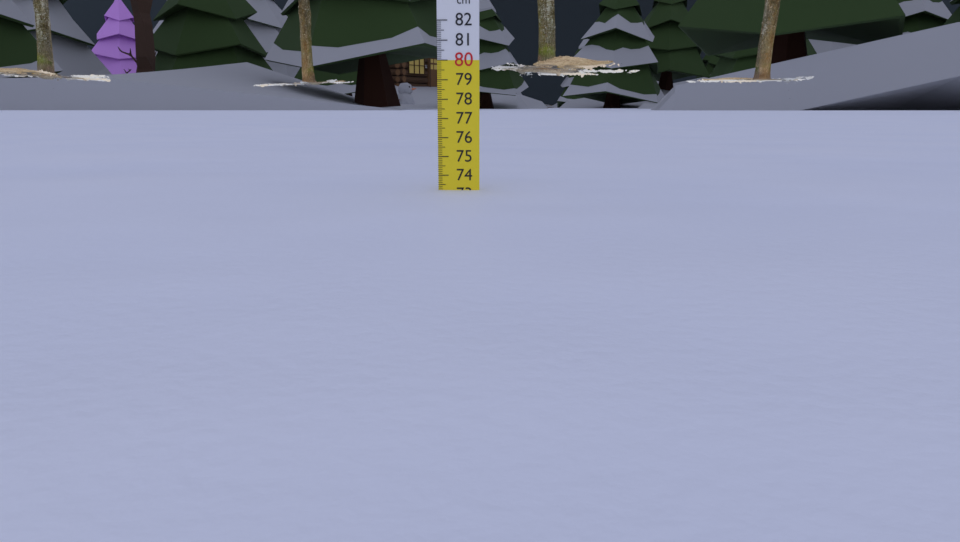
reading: 73.2 cm
